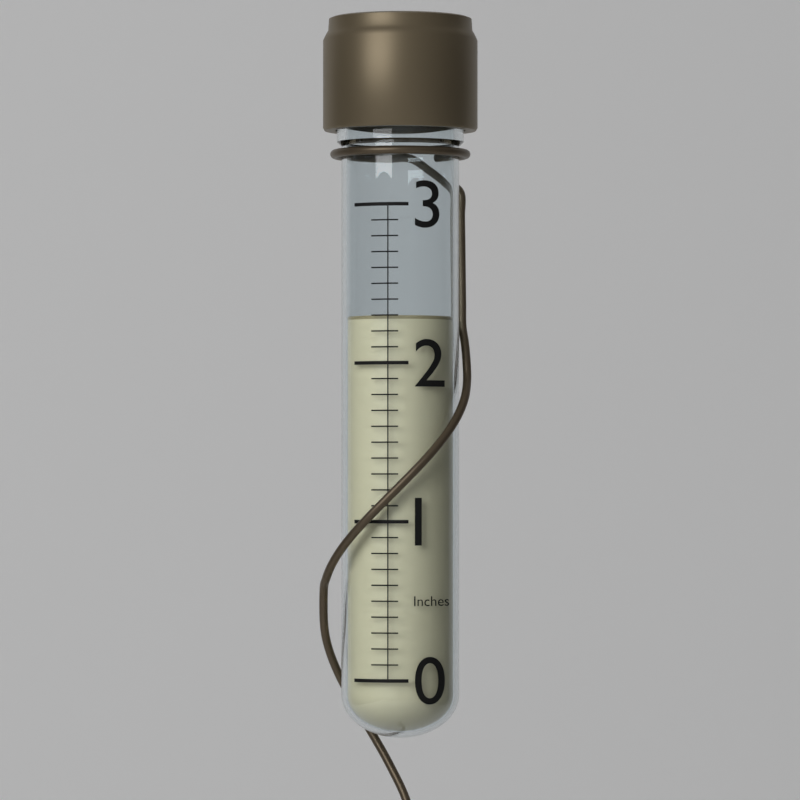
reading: 2.3 in
